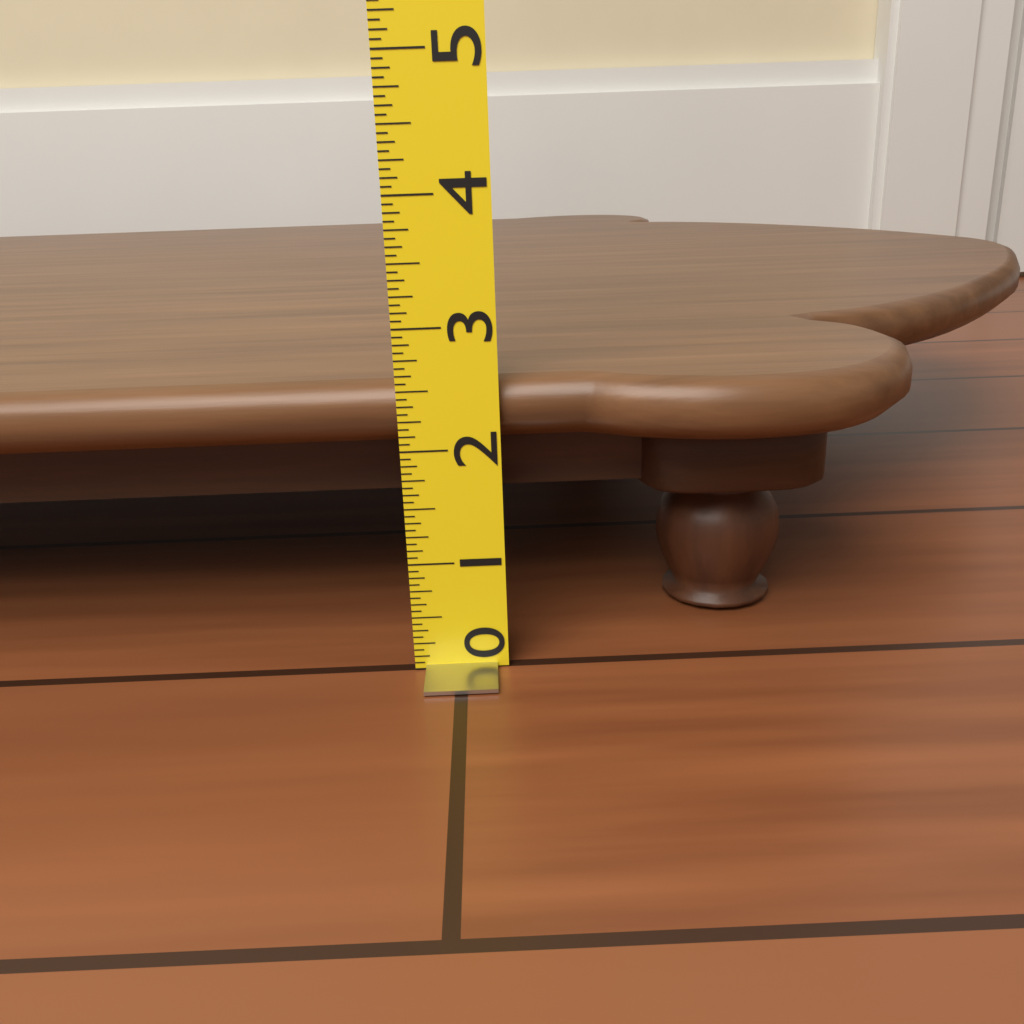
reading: 2.5625 (no unit)
